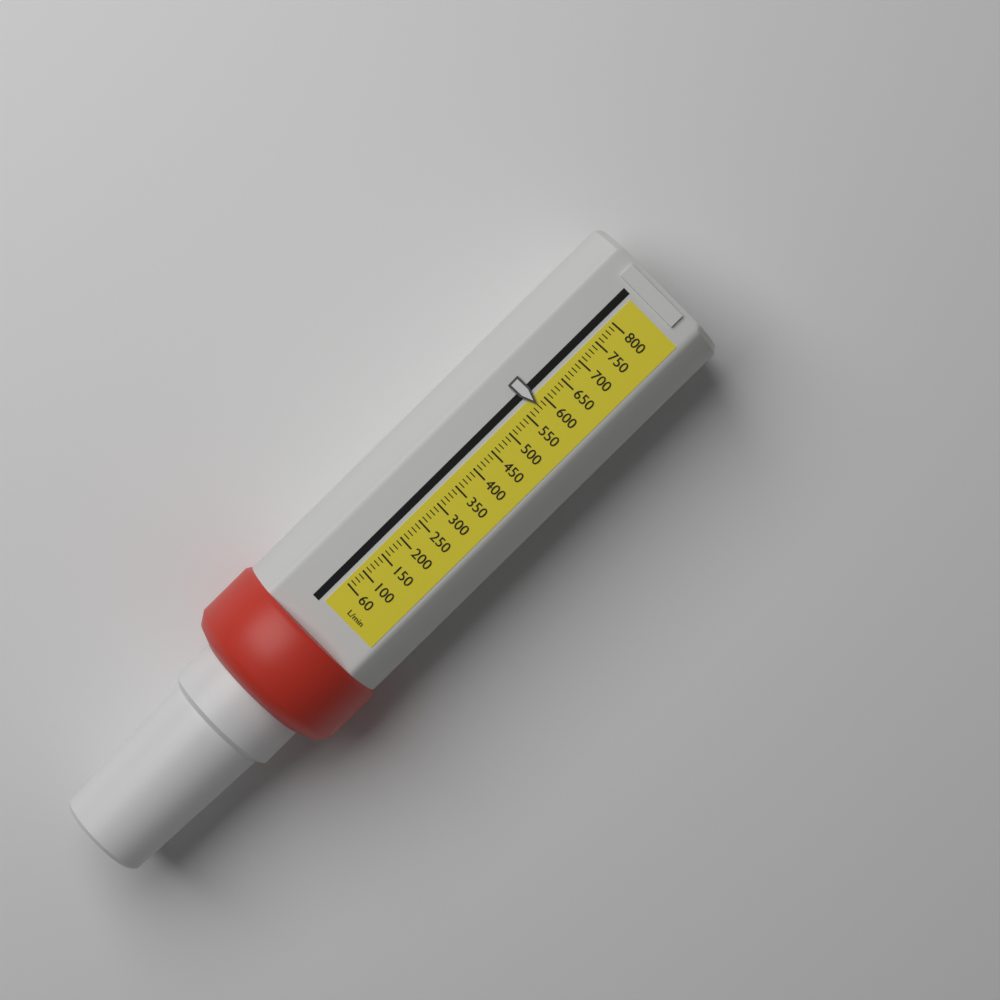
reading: 580 L/min
